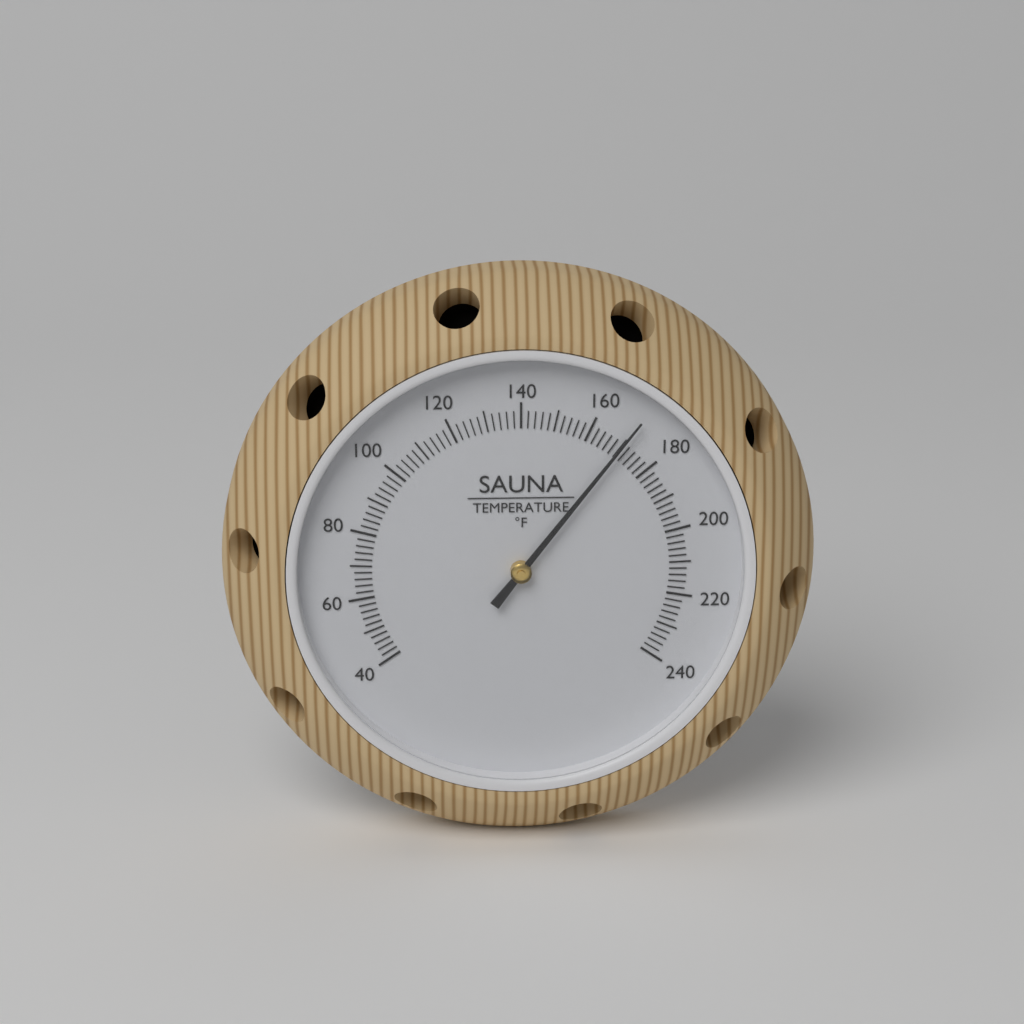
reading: 170 °F
